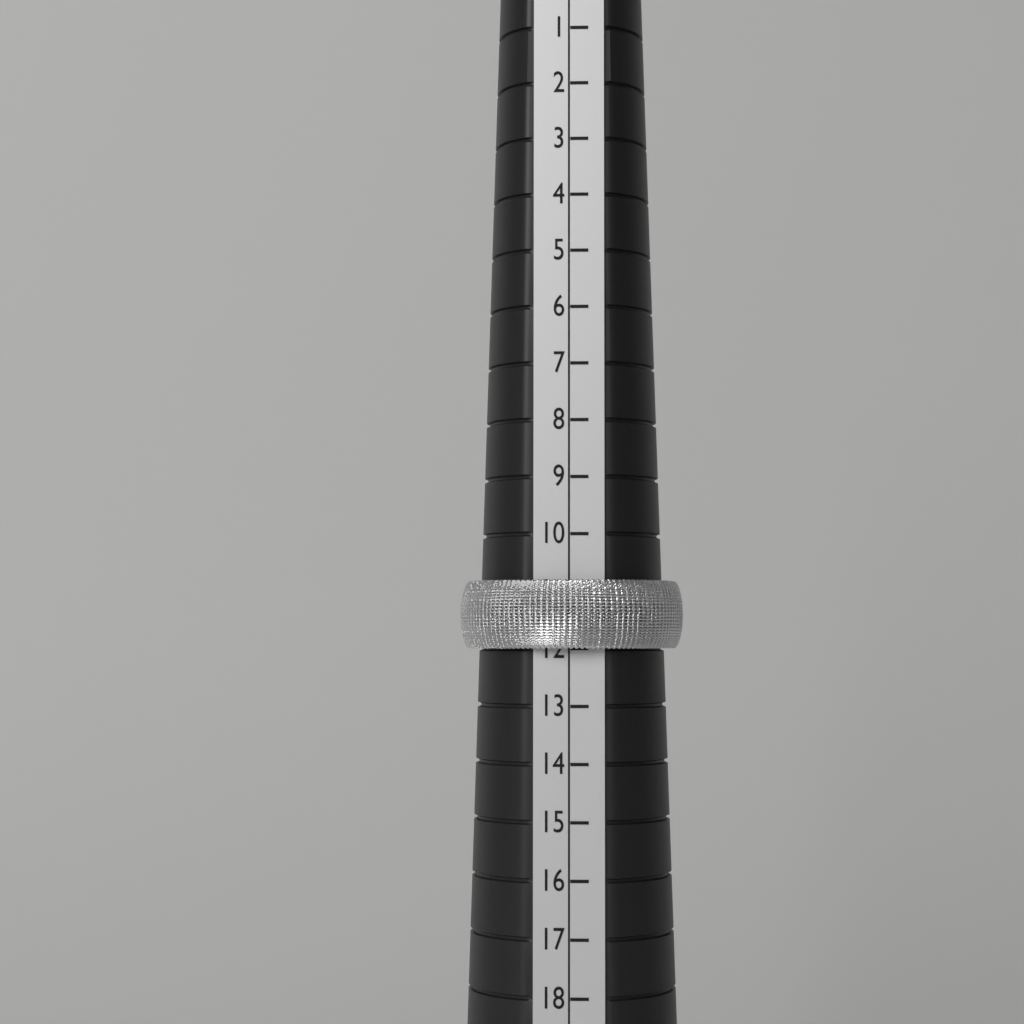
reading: 12 (no unit)
